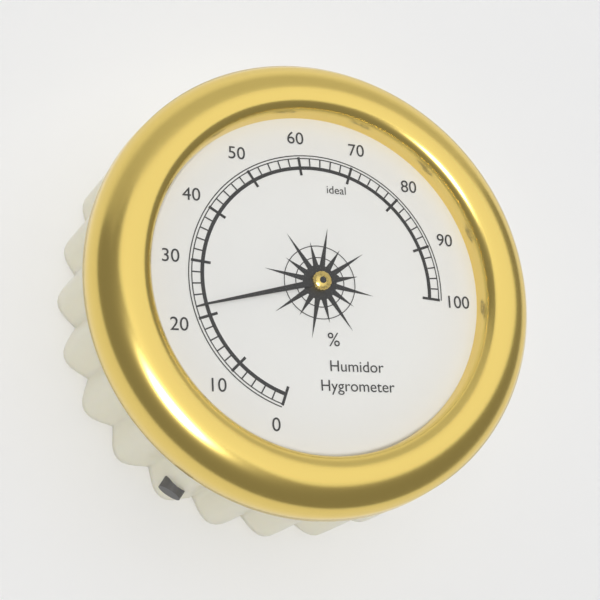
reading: 22 %
